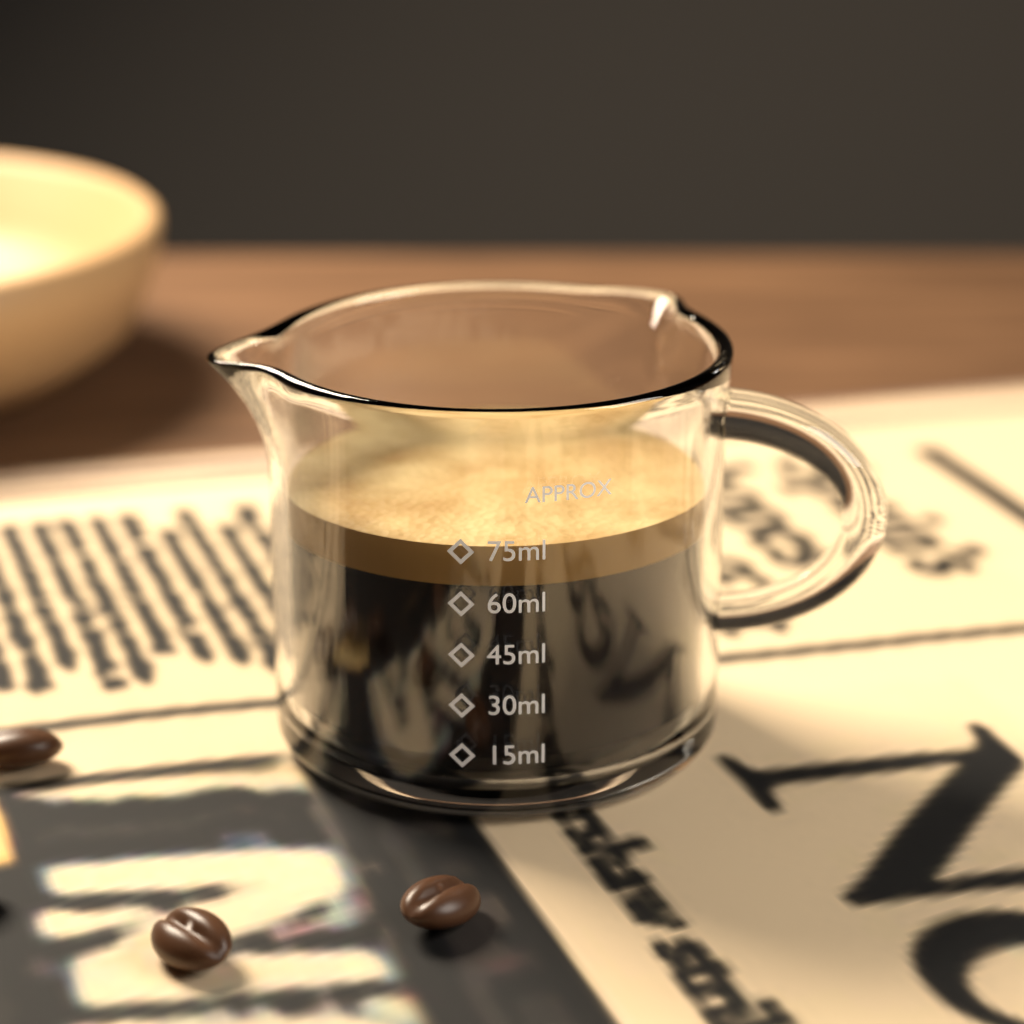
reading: 75 ml
